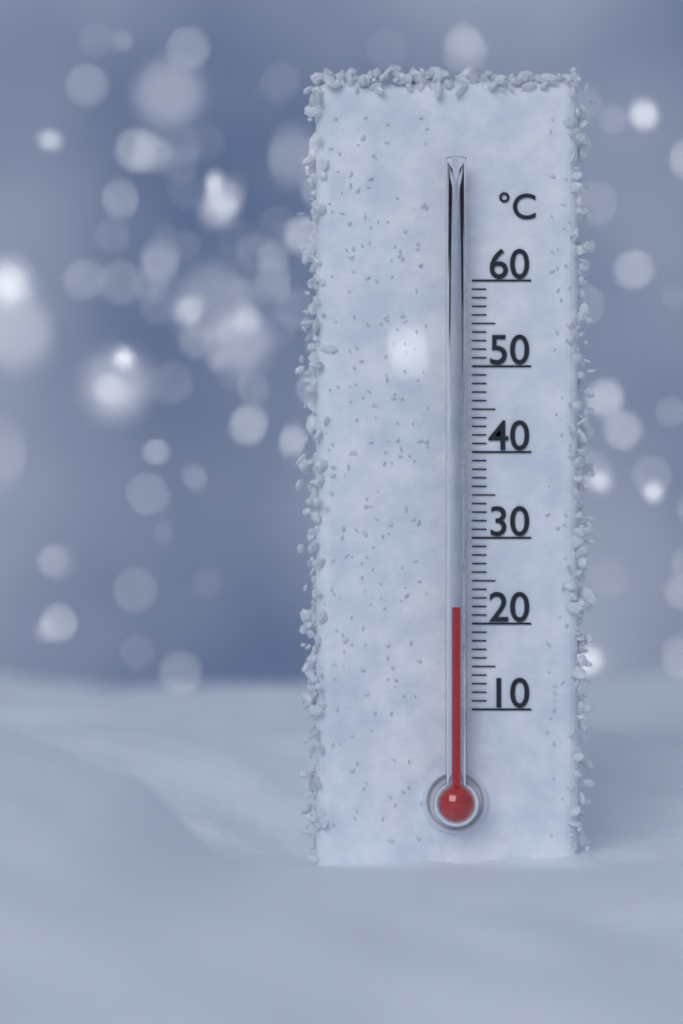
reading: 22 °C
